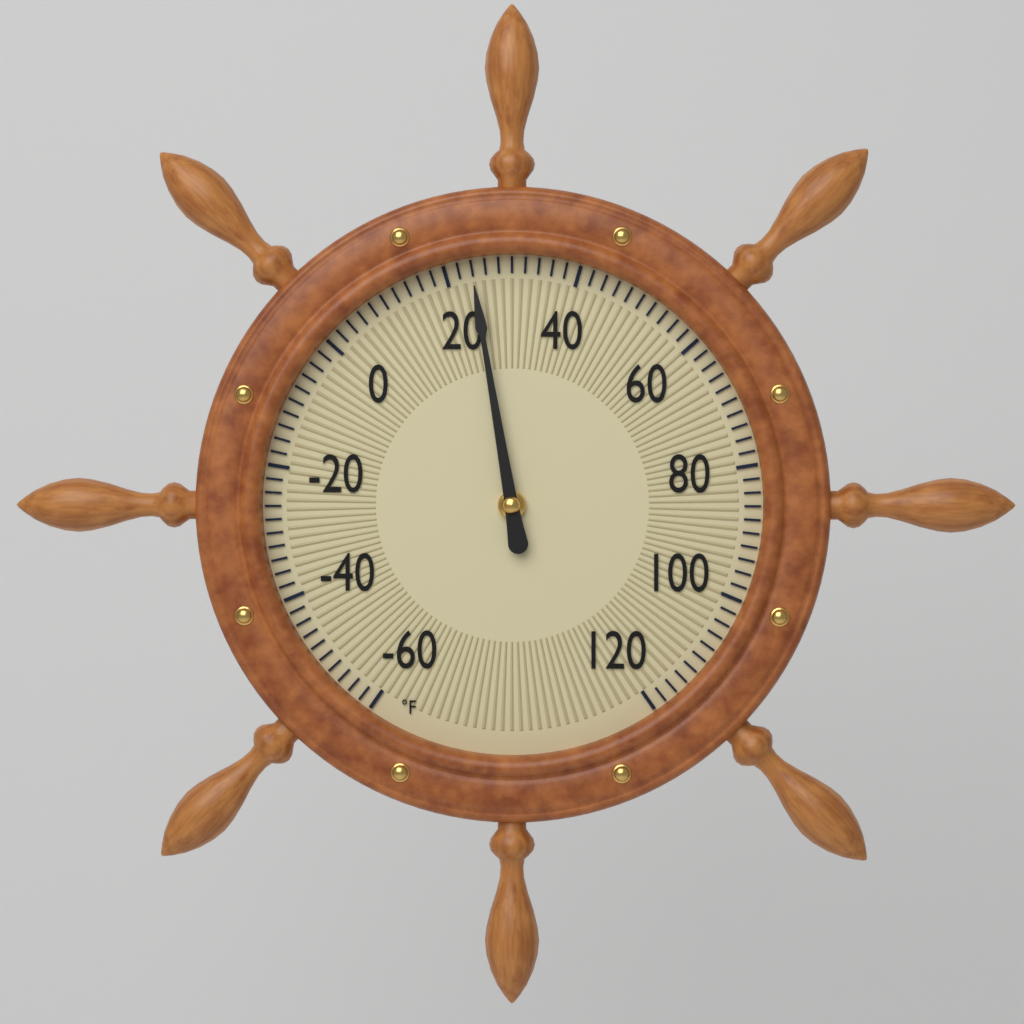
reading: 24 °F
